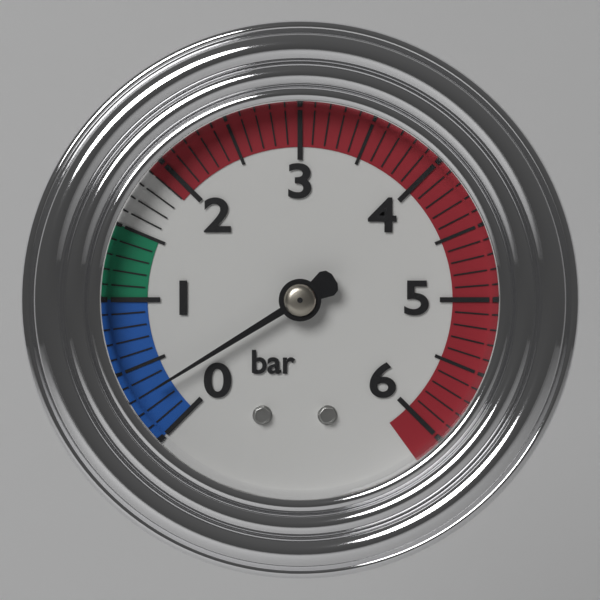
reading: 0.3 bar
